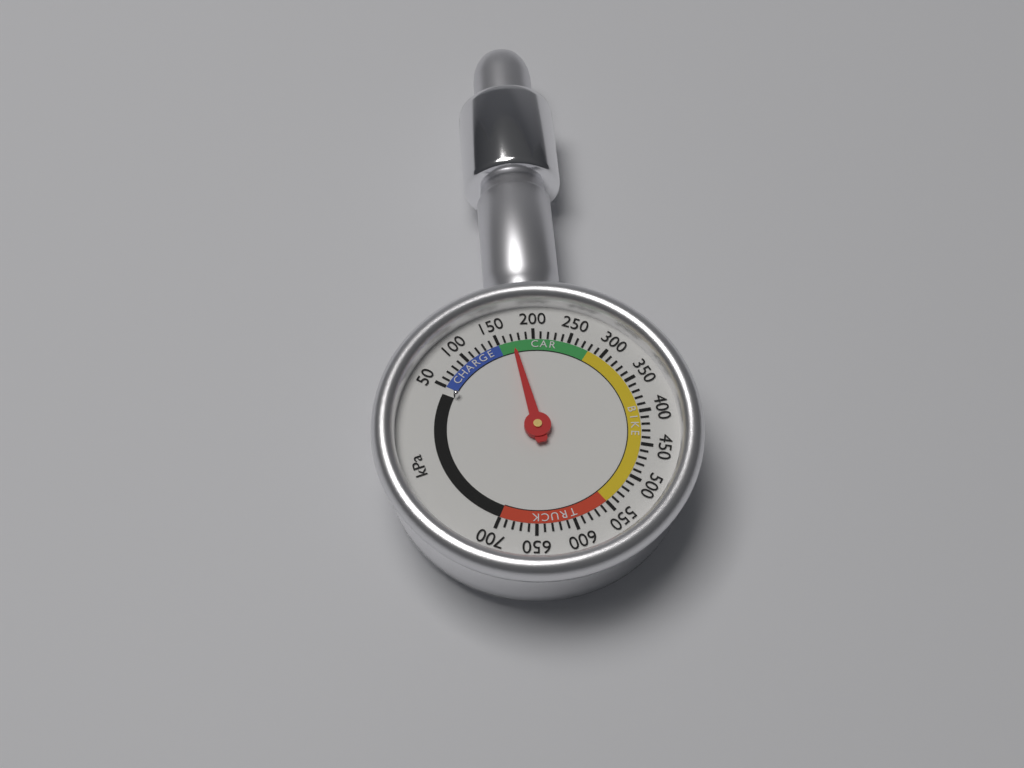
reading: 170 kPa
